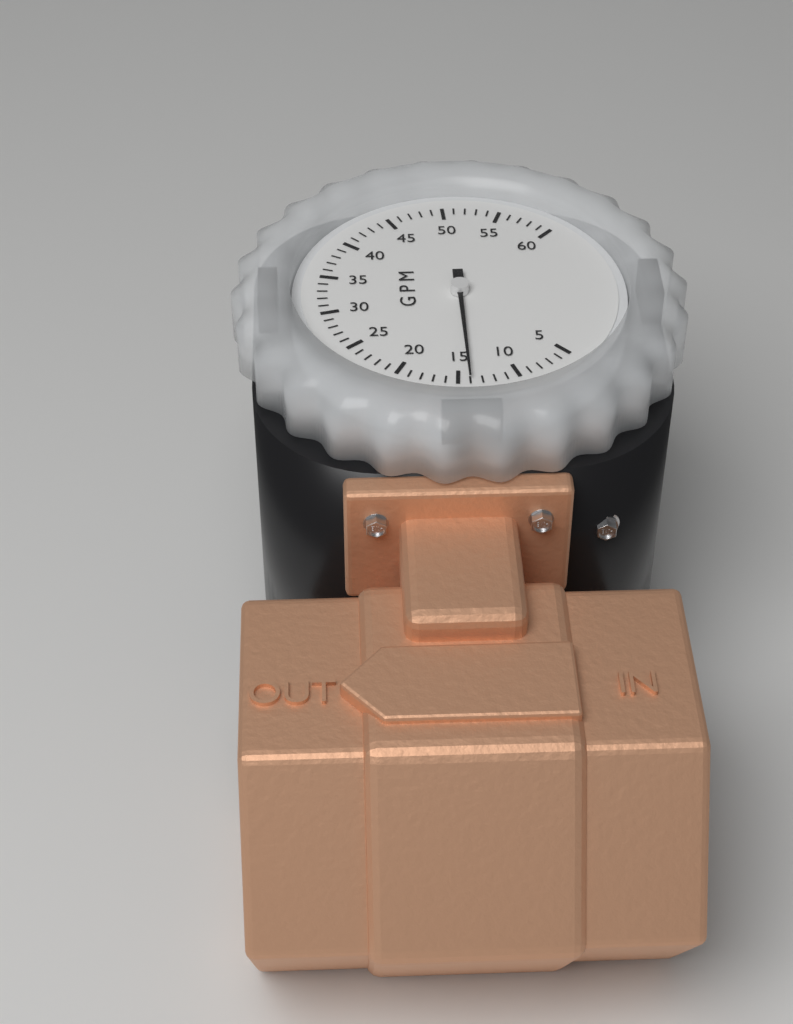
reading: 14 GPM
